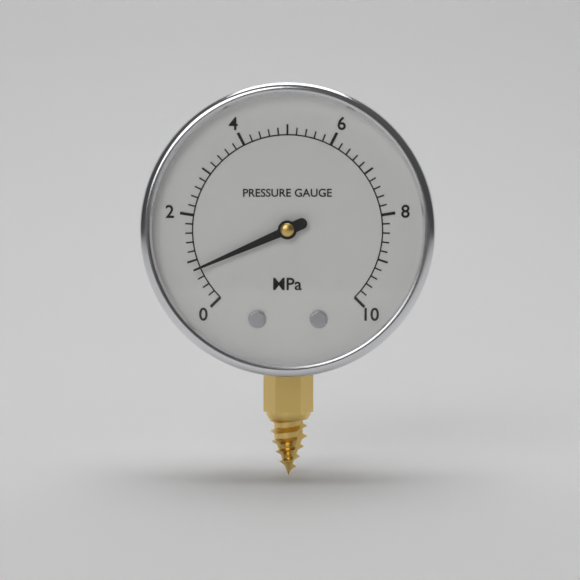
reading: 0.8 MPa
